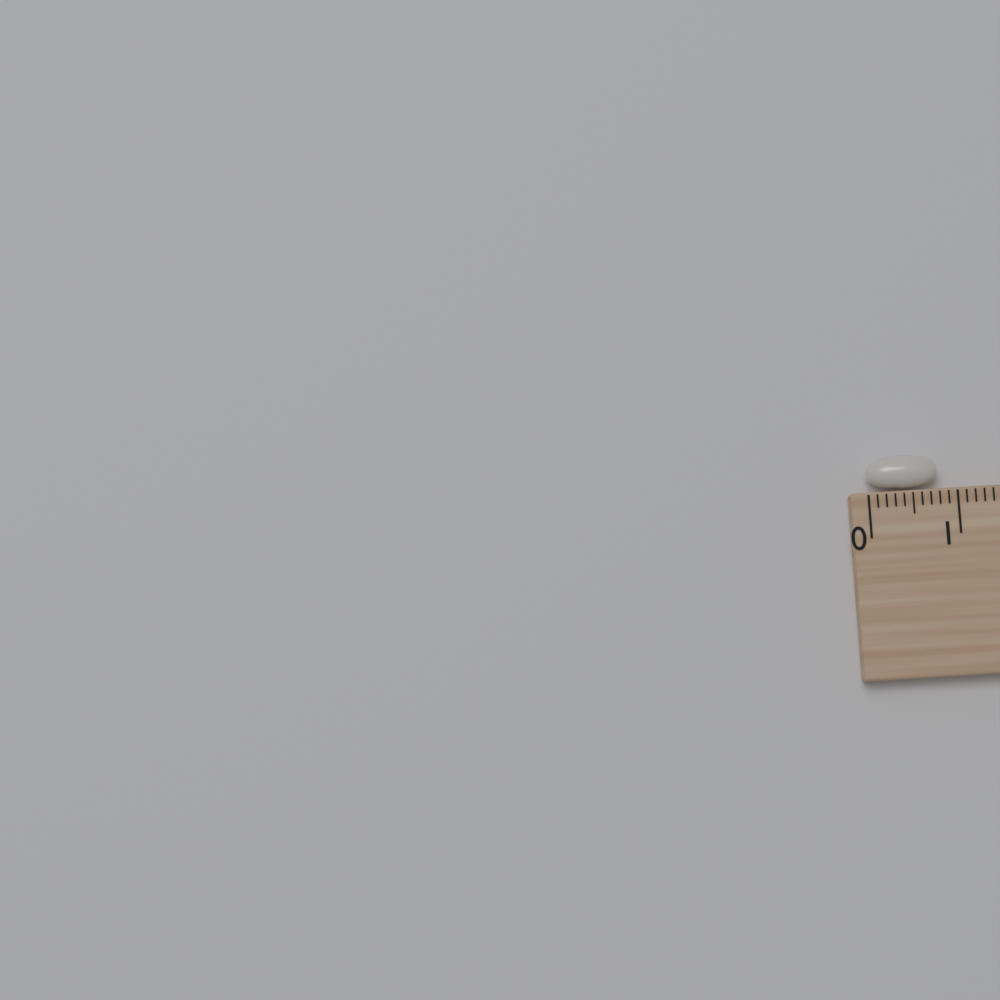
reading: 0.8 cm
